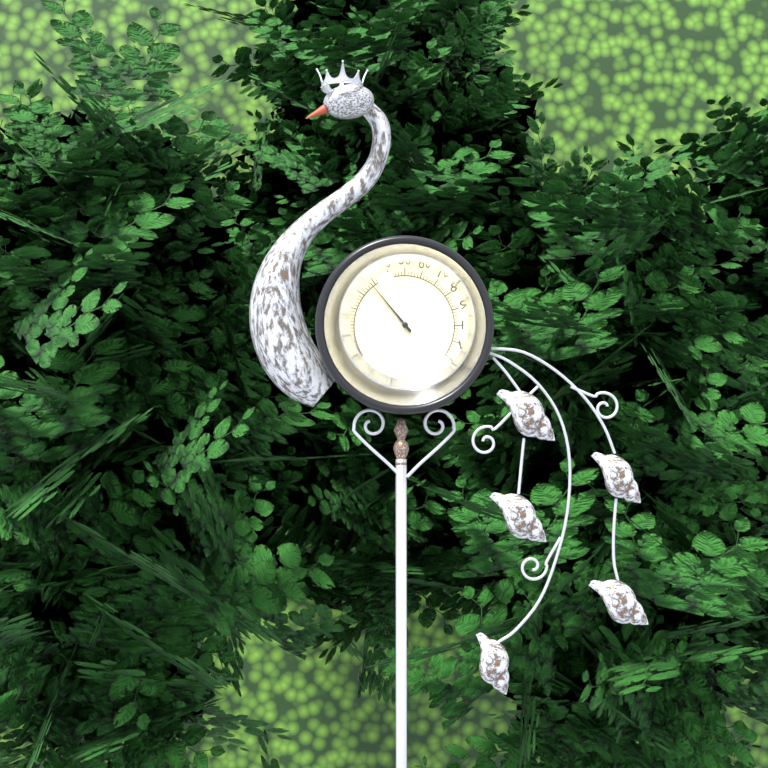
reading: 28 °F
